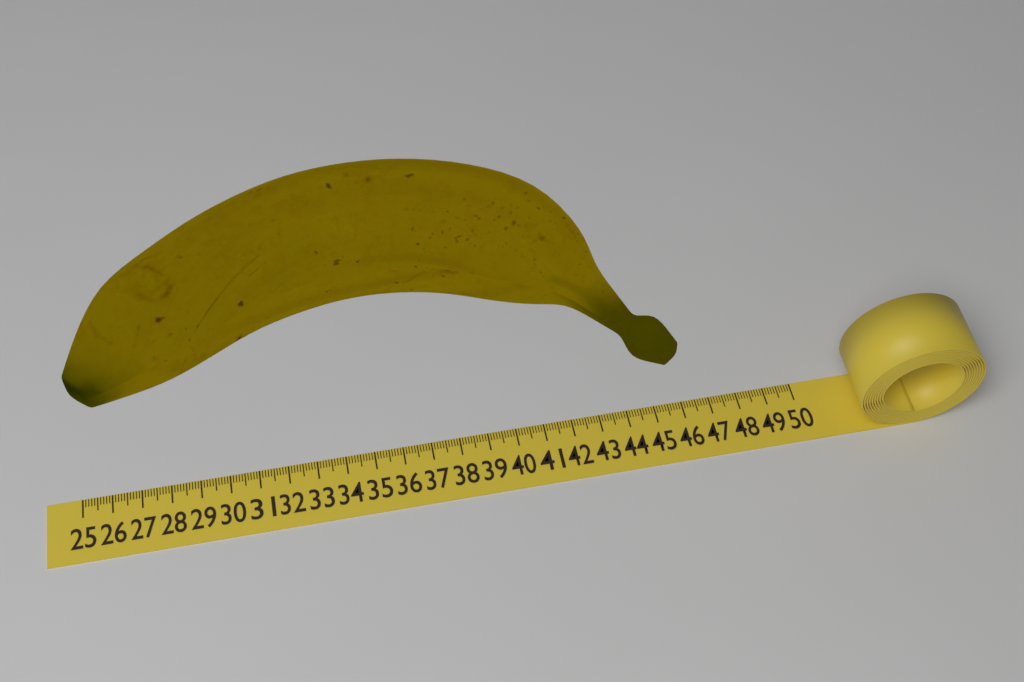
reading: 45.8 (no unit)
